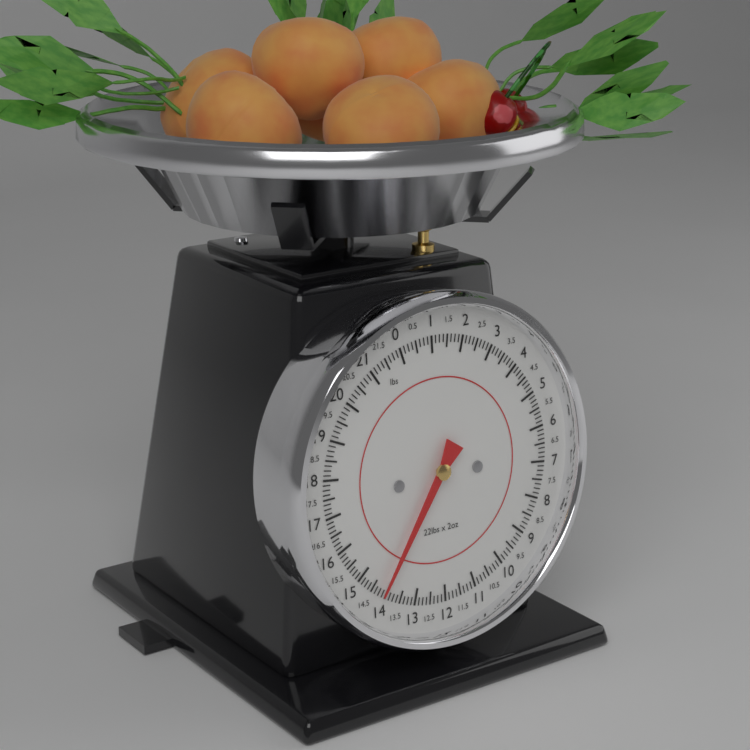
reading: 14.125 lbs
